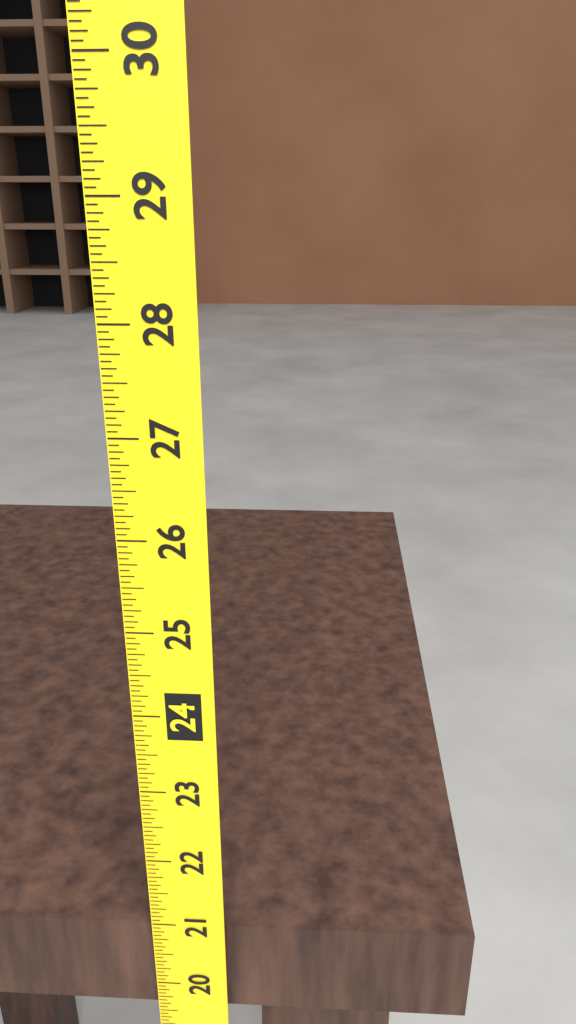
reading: 20.8750 (no unit)
